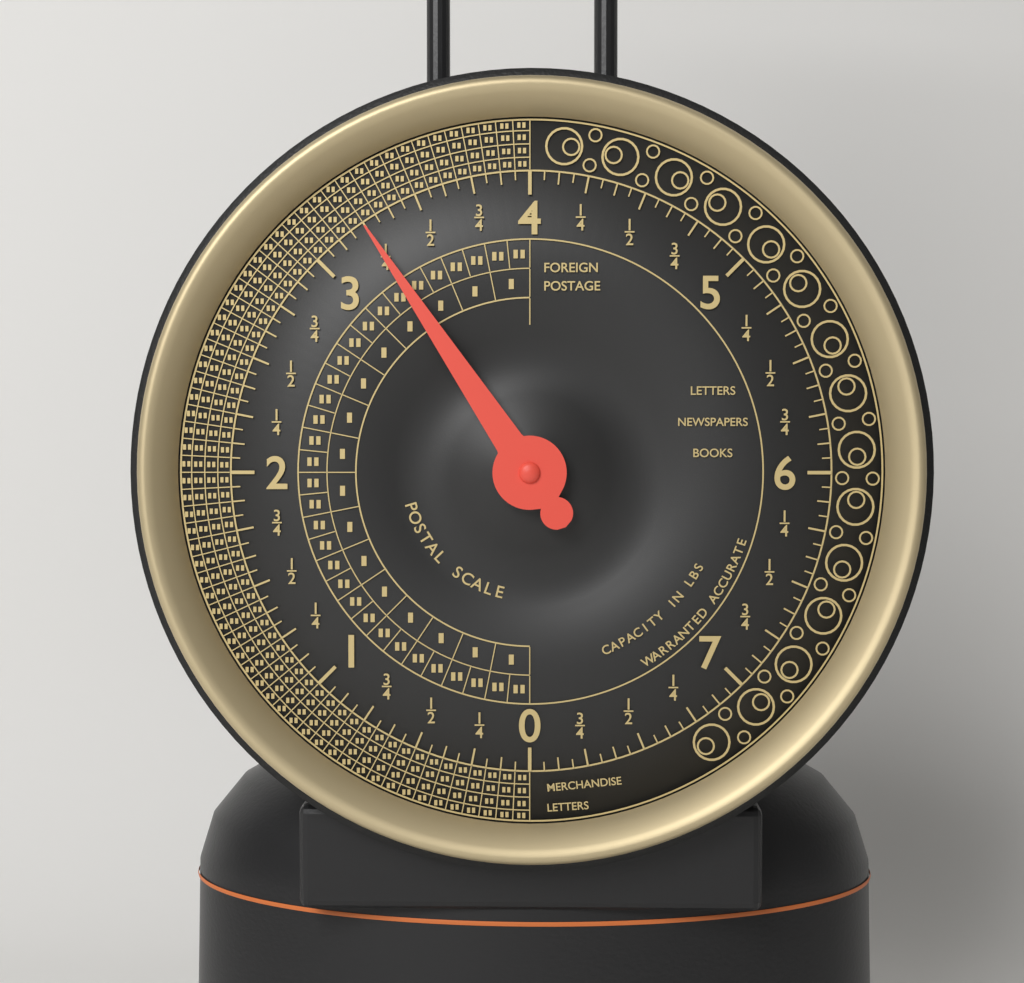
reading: 3.2500 lbs
